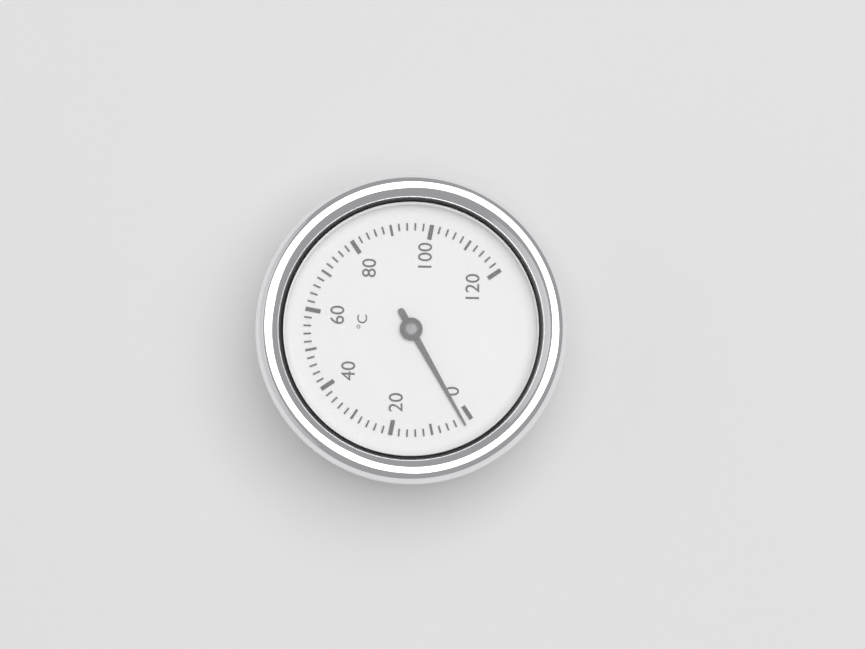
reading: 2 °C
